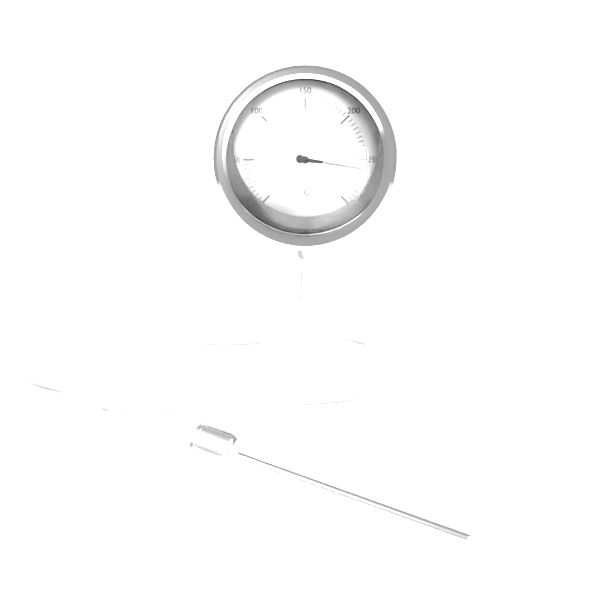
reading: 260 °C
